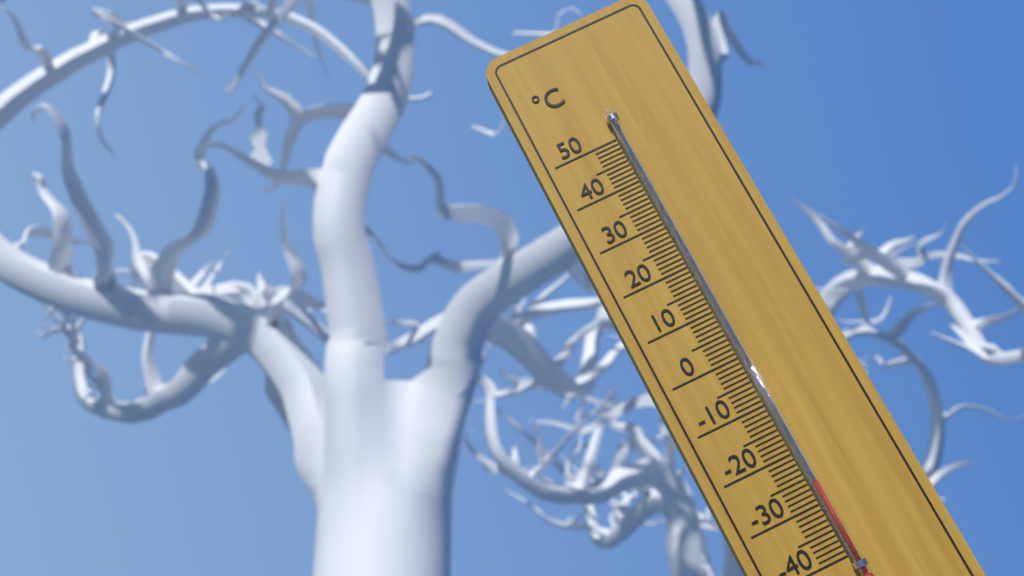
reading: -26 °C
